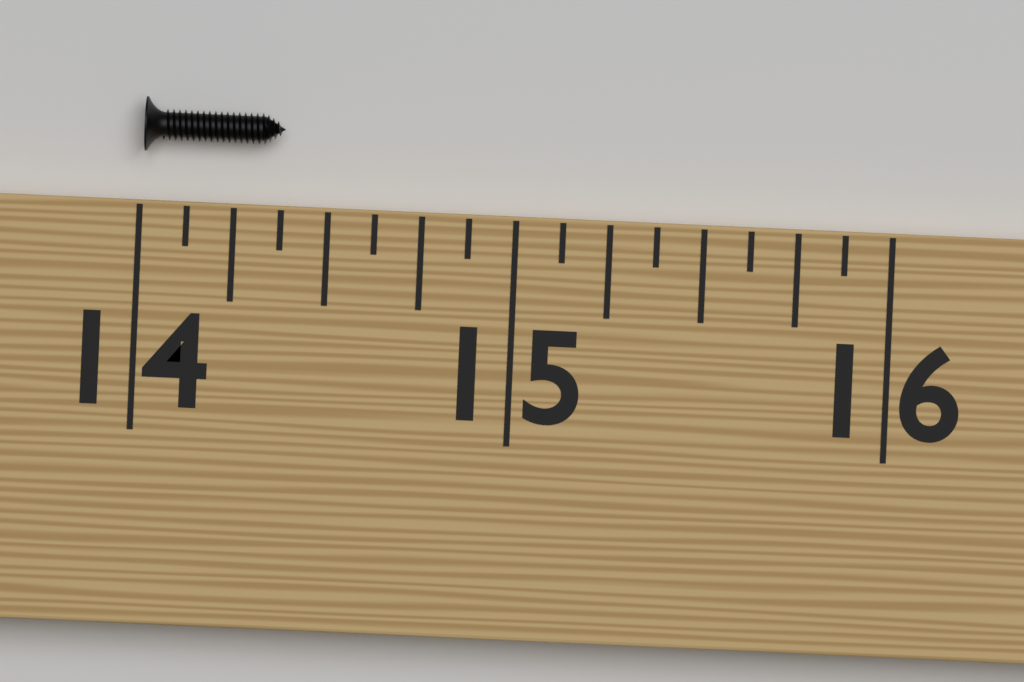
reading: 14.375 (no unit)
